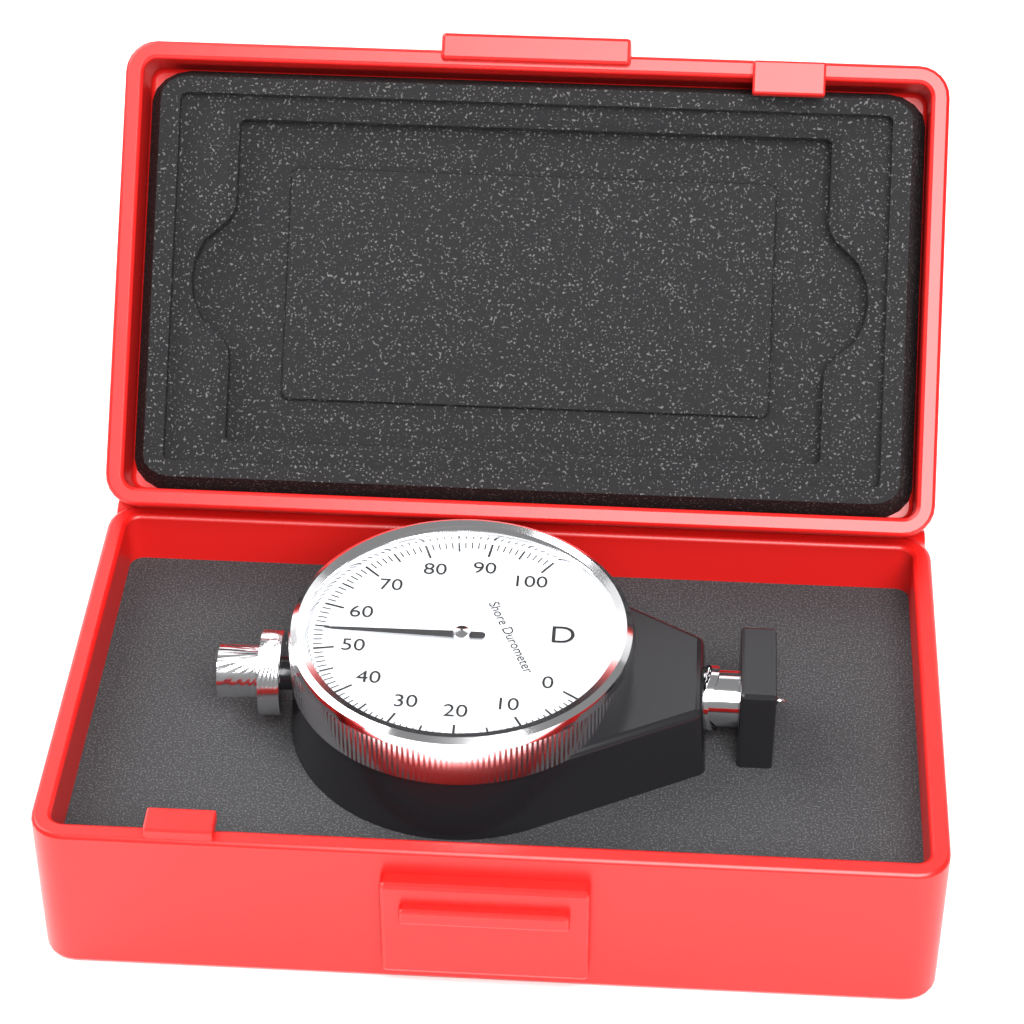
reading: 54 Shore D
